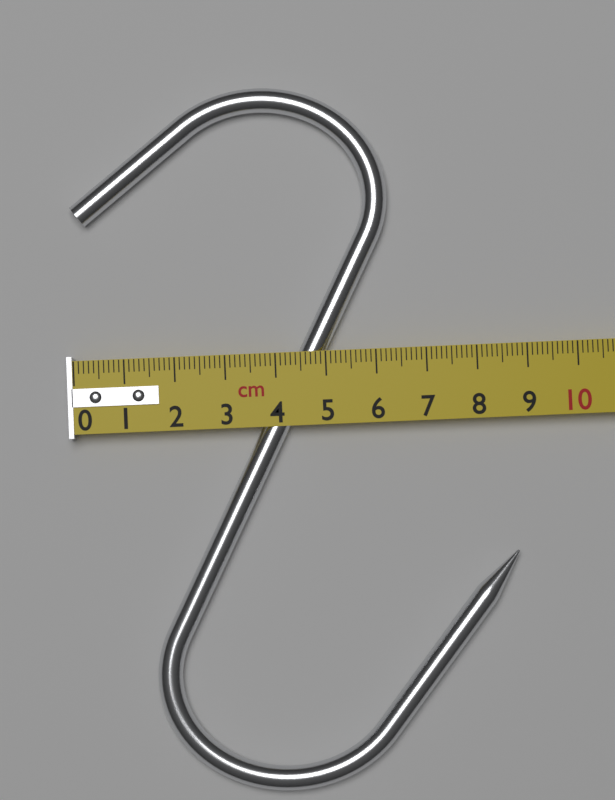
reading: 8.7 cm
